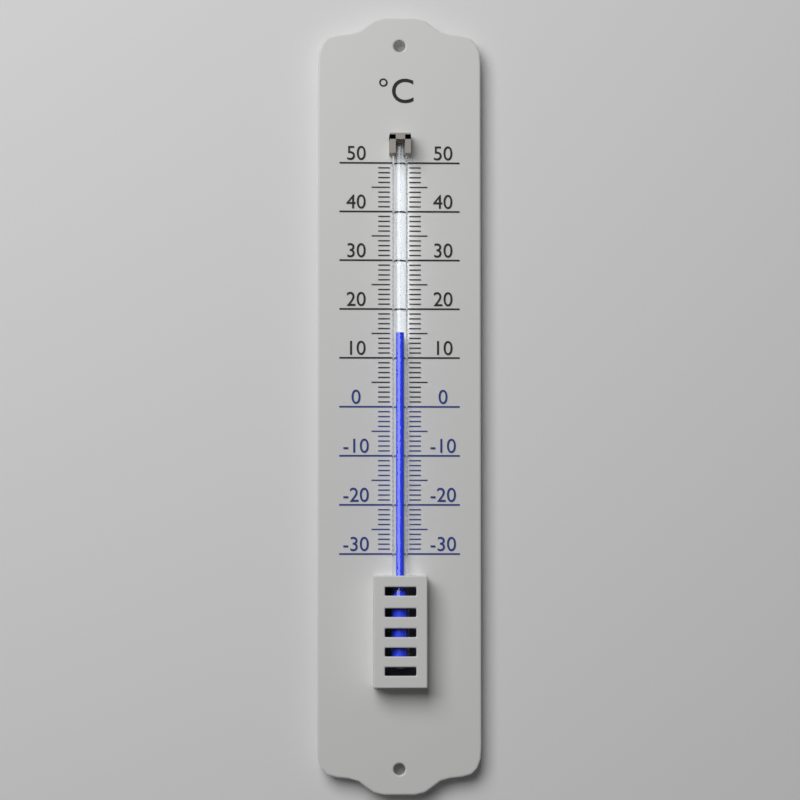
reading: 15 °C
